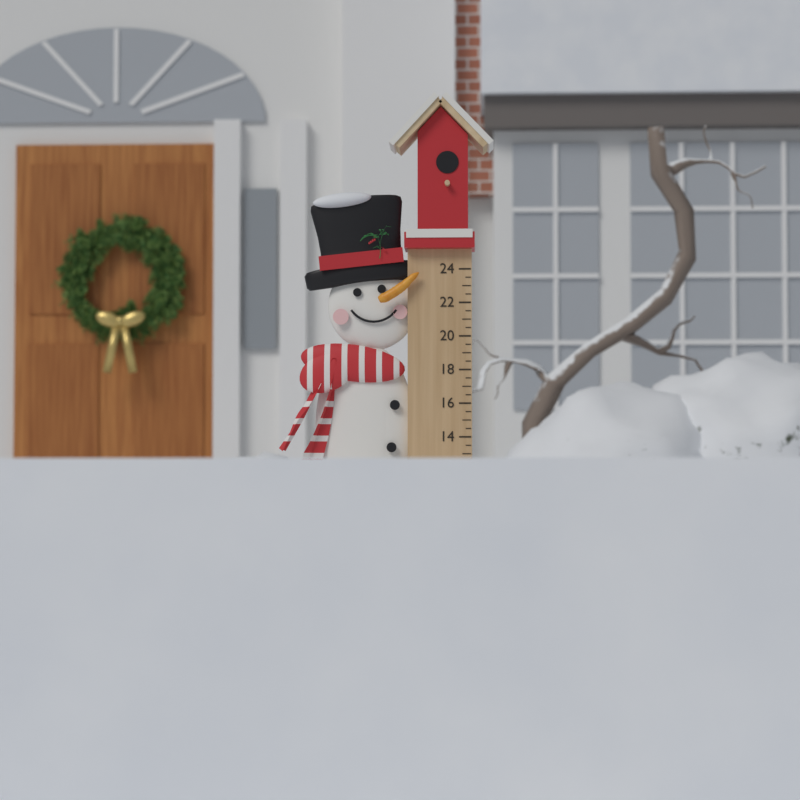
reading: 12.0 (no unit)
